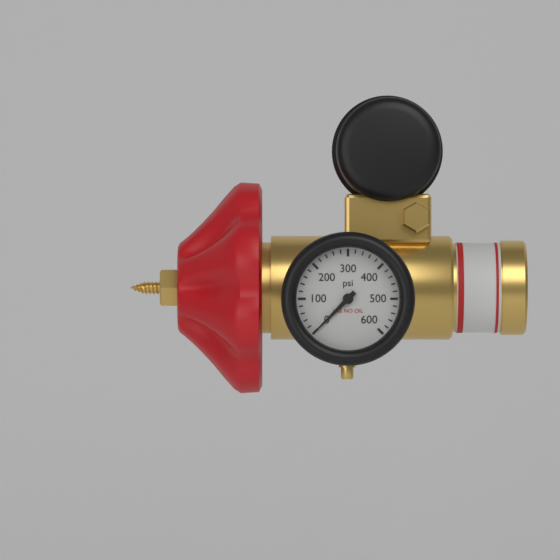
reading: 0 psi
